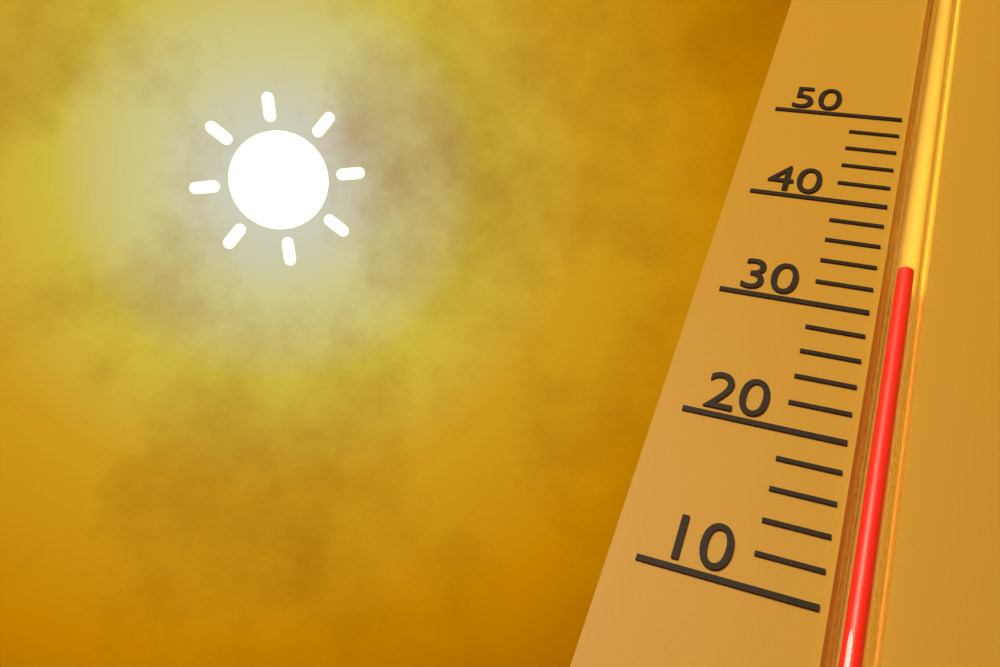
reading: 34 (no unit)
